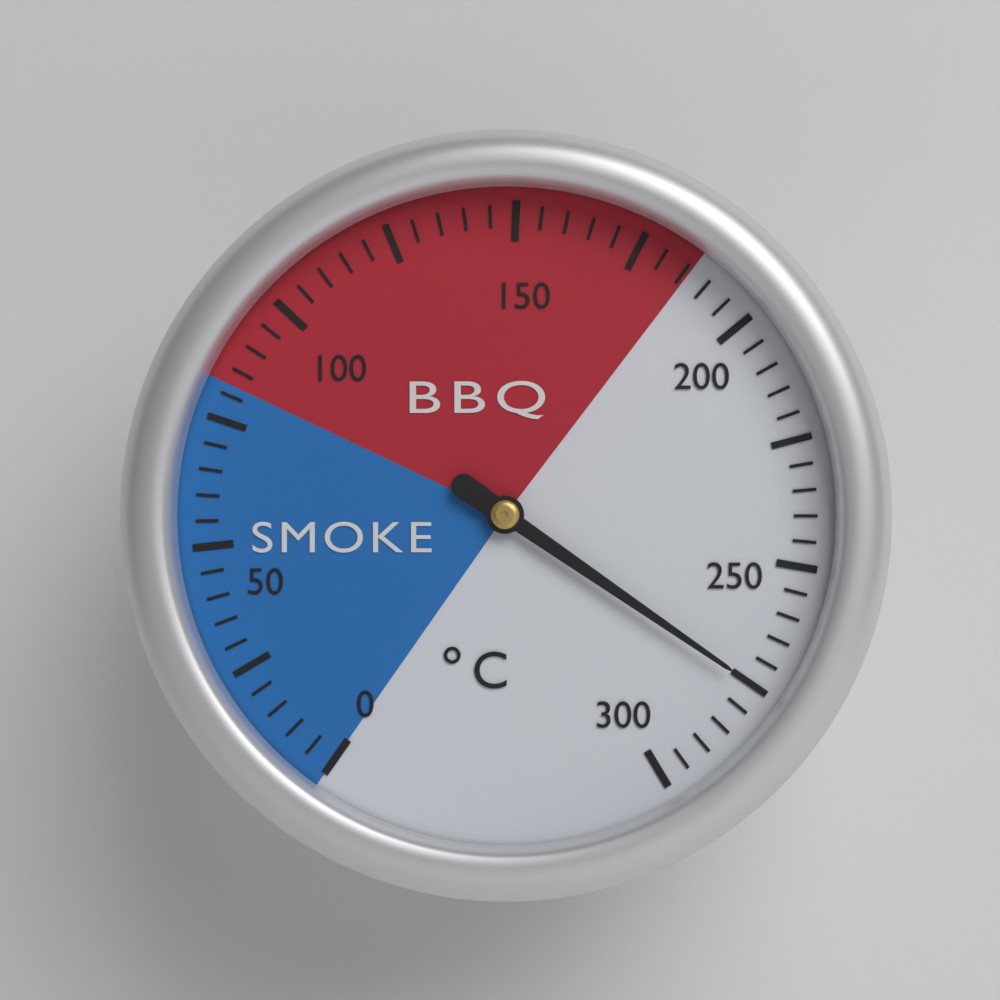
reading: 275 °C
